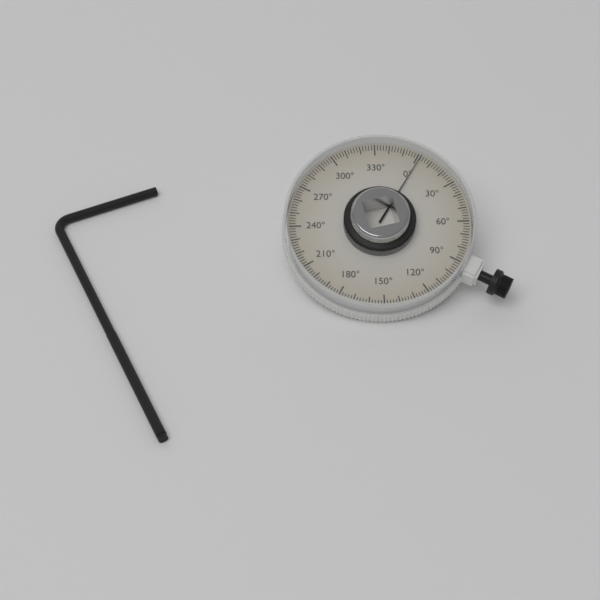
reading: 2 °
